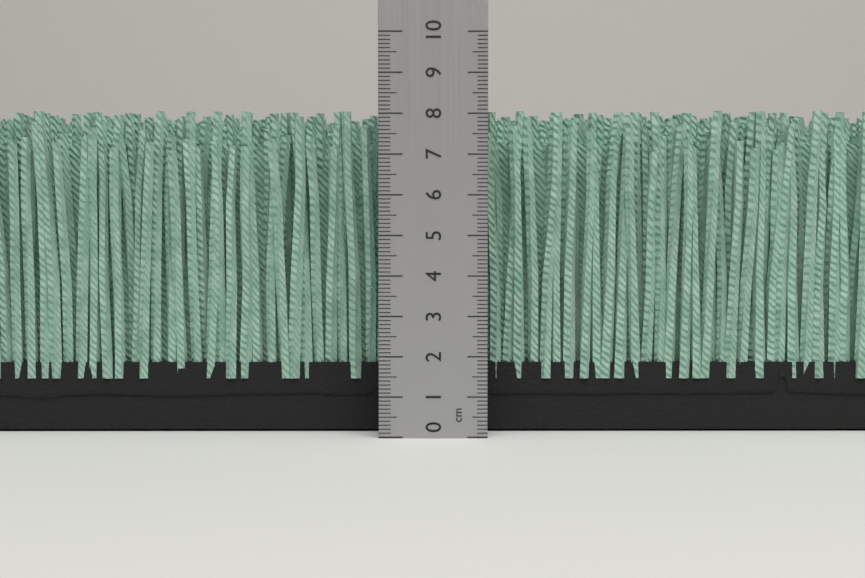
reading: 8.1 cm
